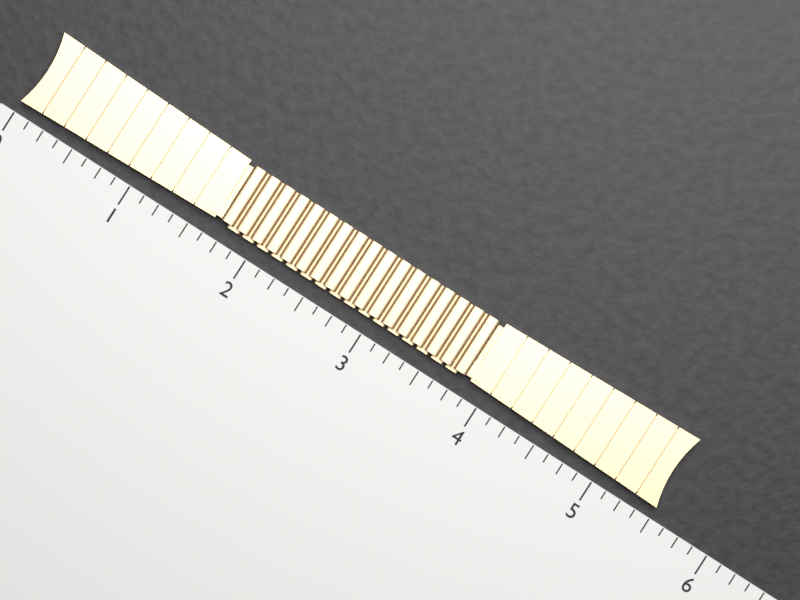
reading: 5.500 (no unit)
